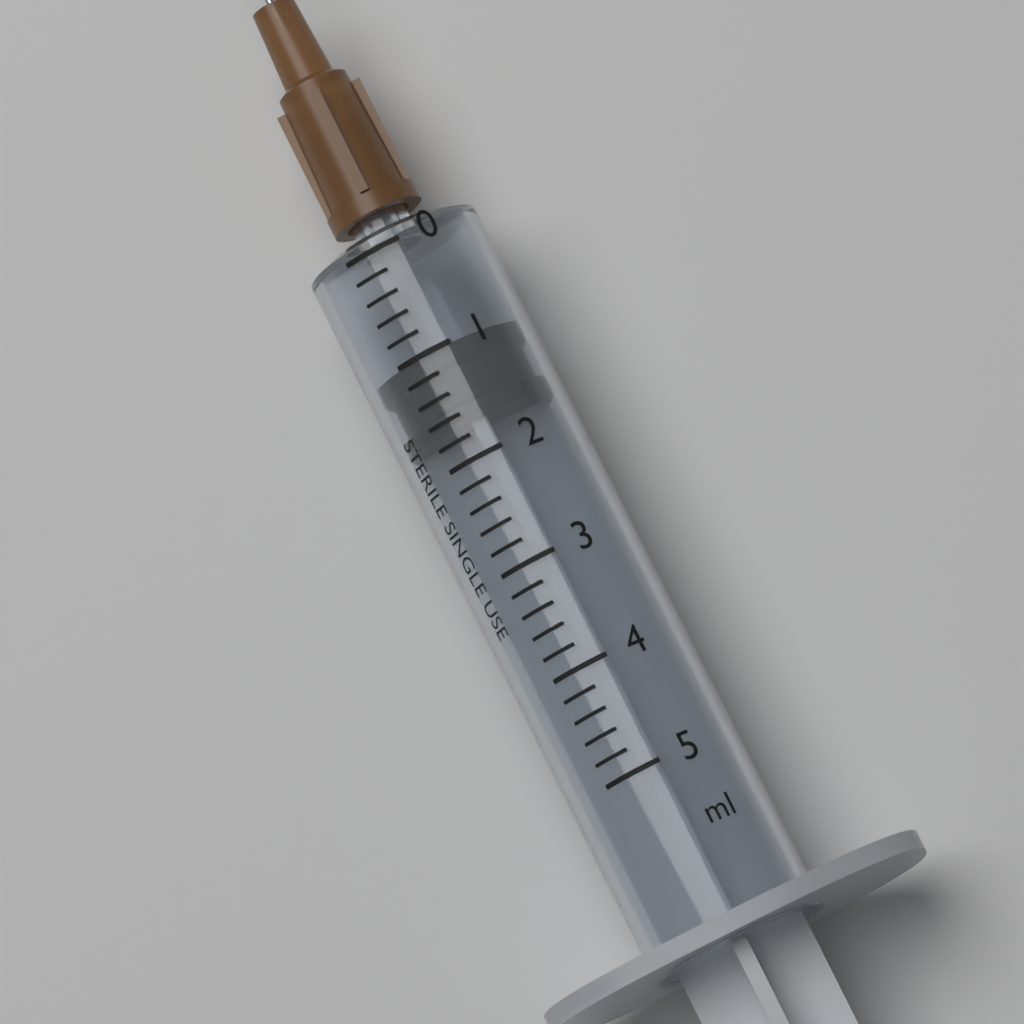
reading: 1.0 ml
